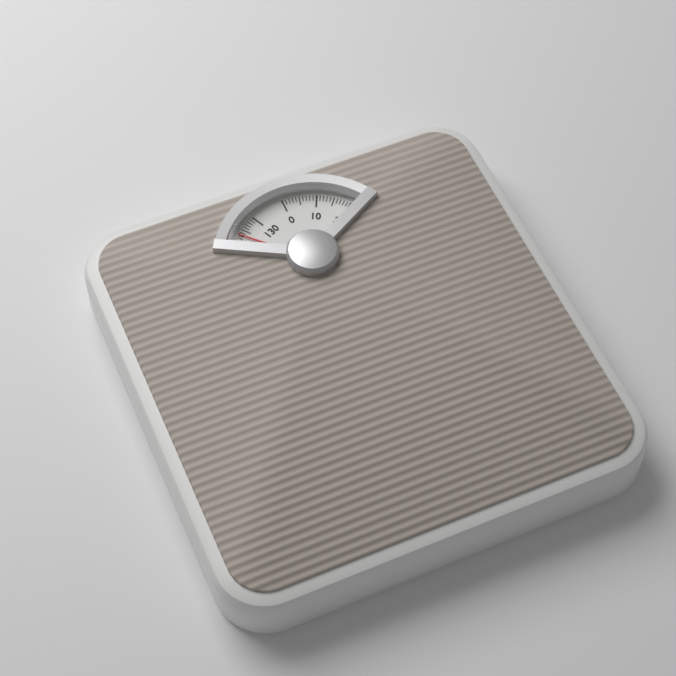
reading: 123 kg
